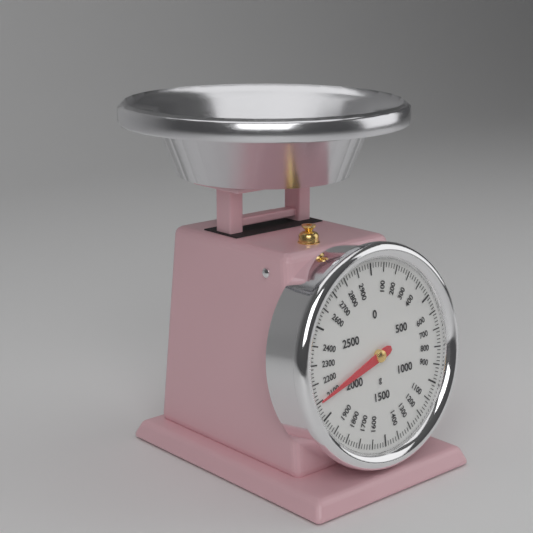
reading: 2100 g
